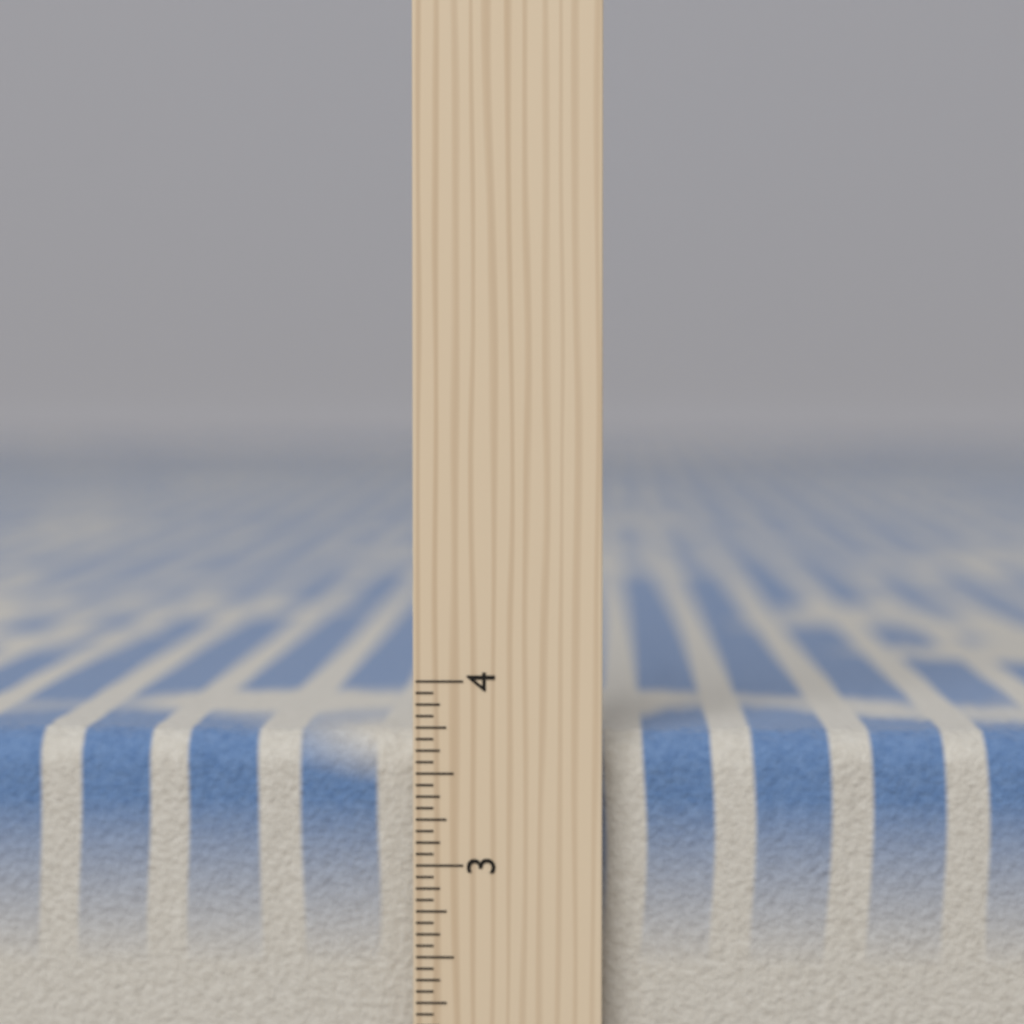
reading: 3.8750 inch
